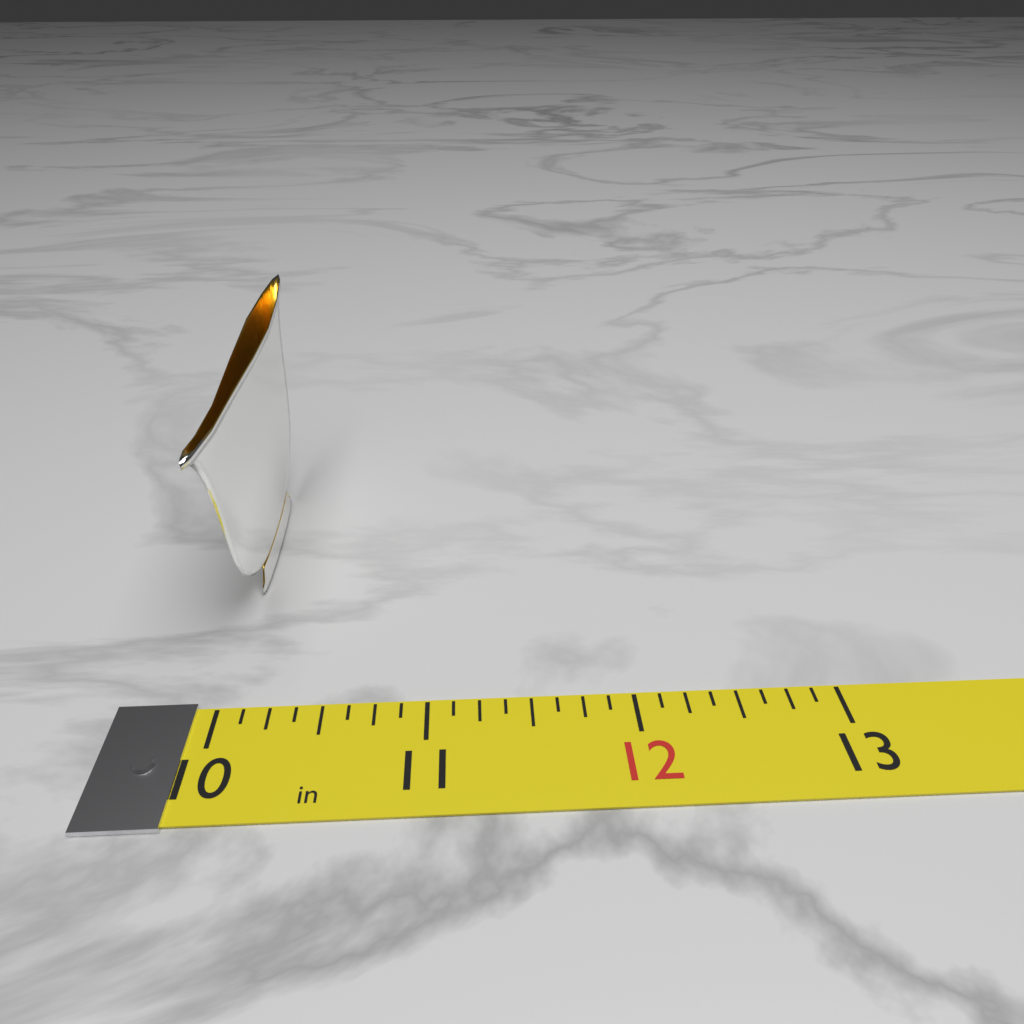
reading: 10.125 in
